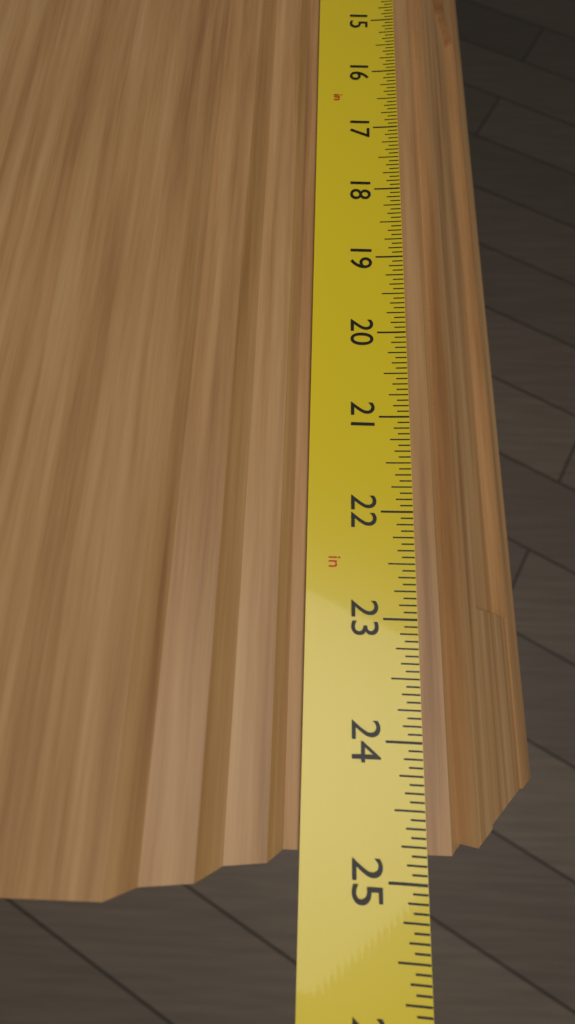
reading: 24.8125 in
